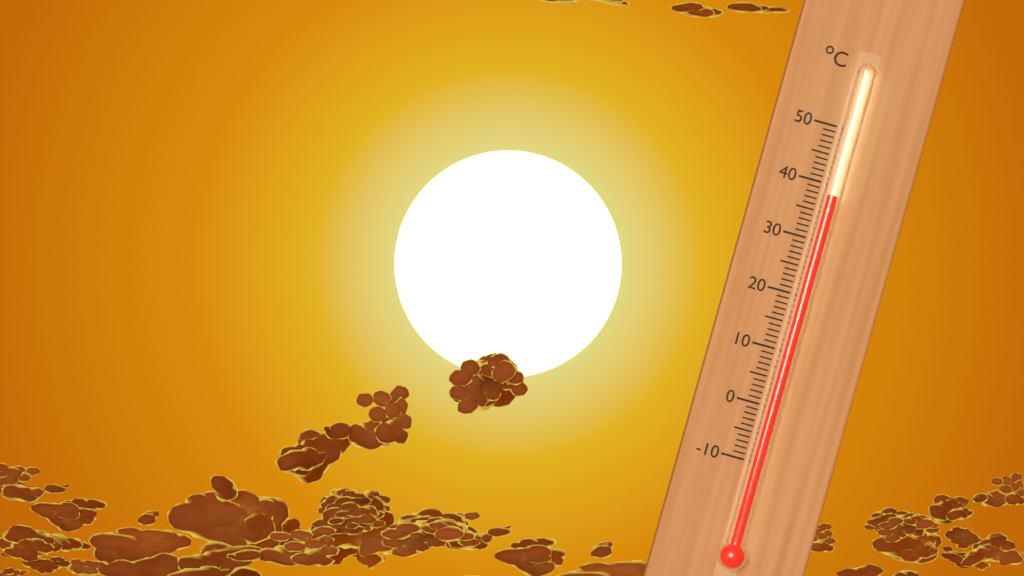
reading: 38 °C
